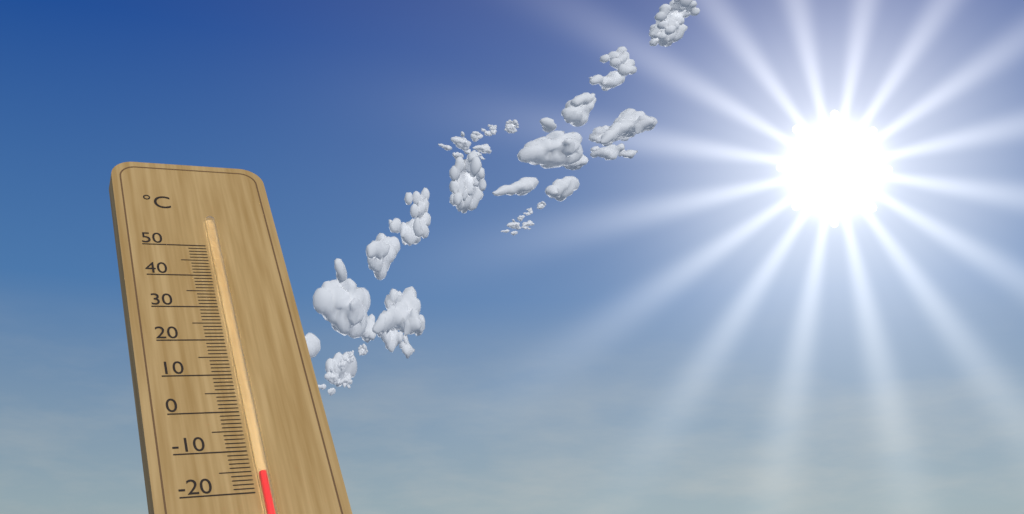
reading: -16 °C
